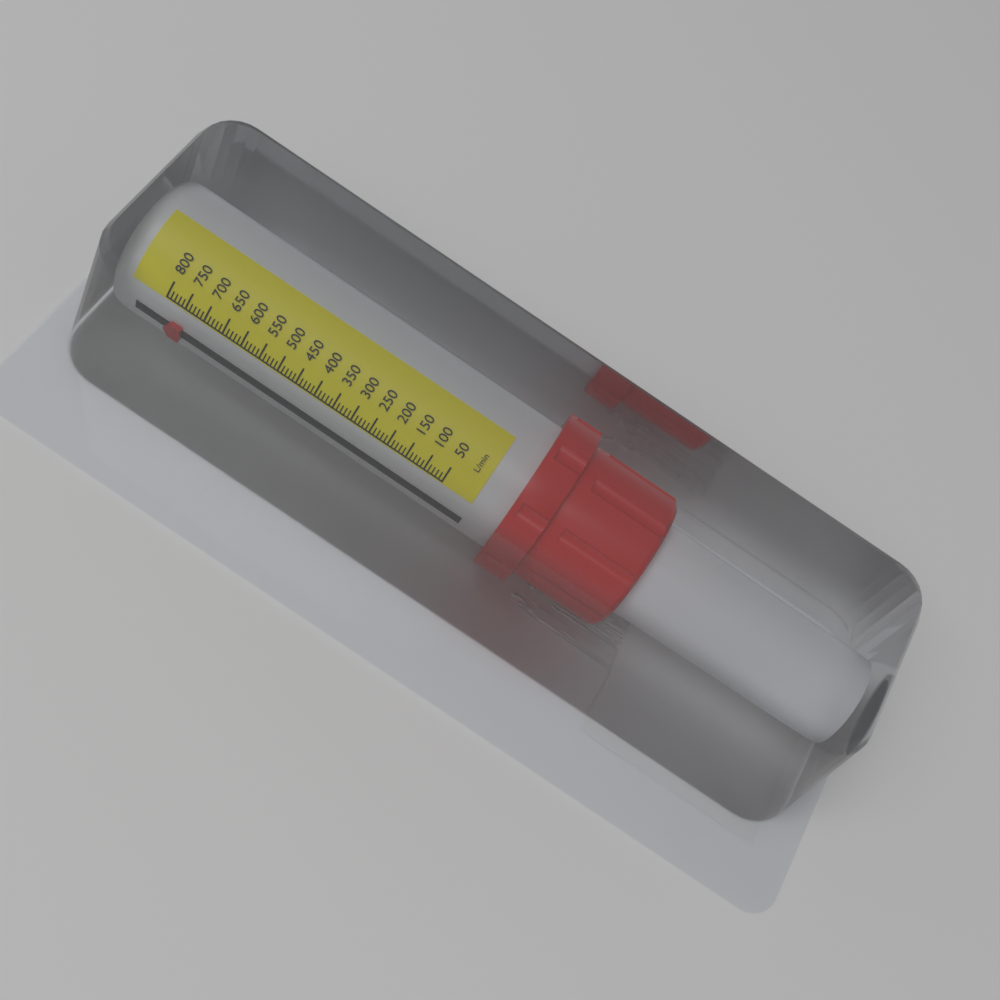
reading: 740 L/min
